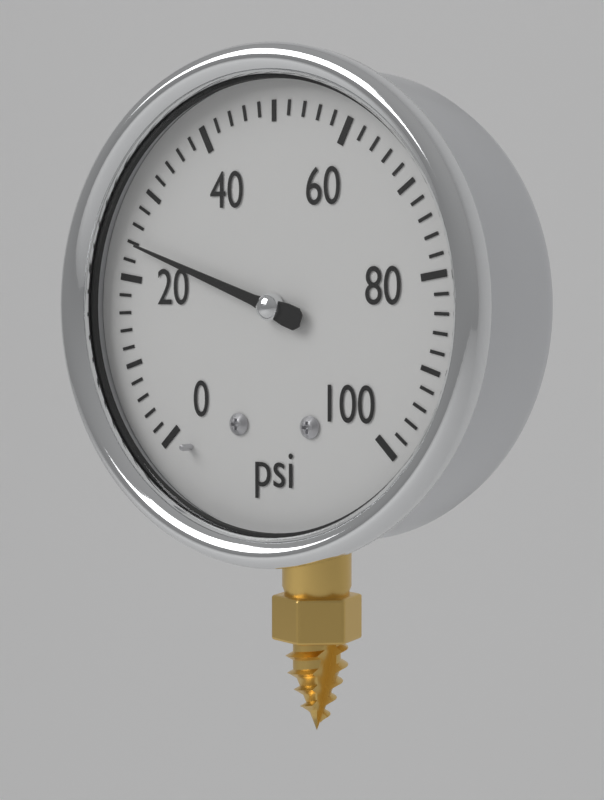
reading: 24 psi
